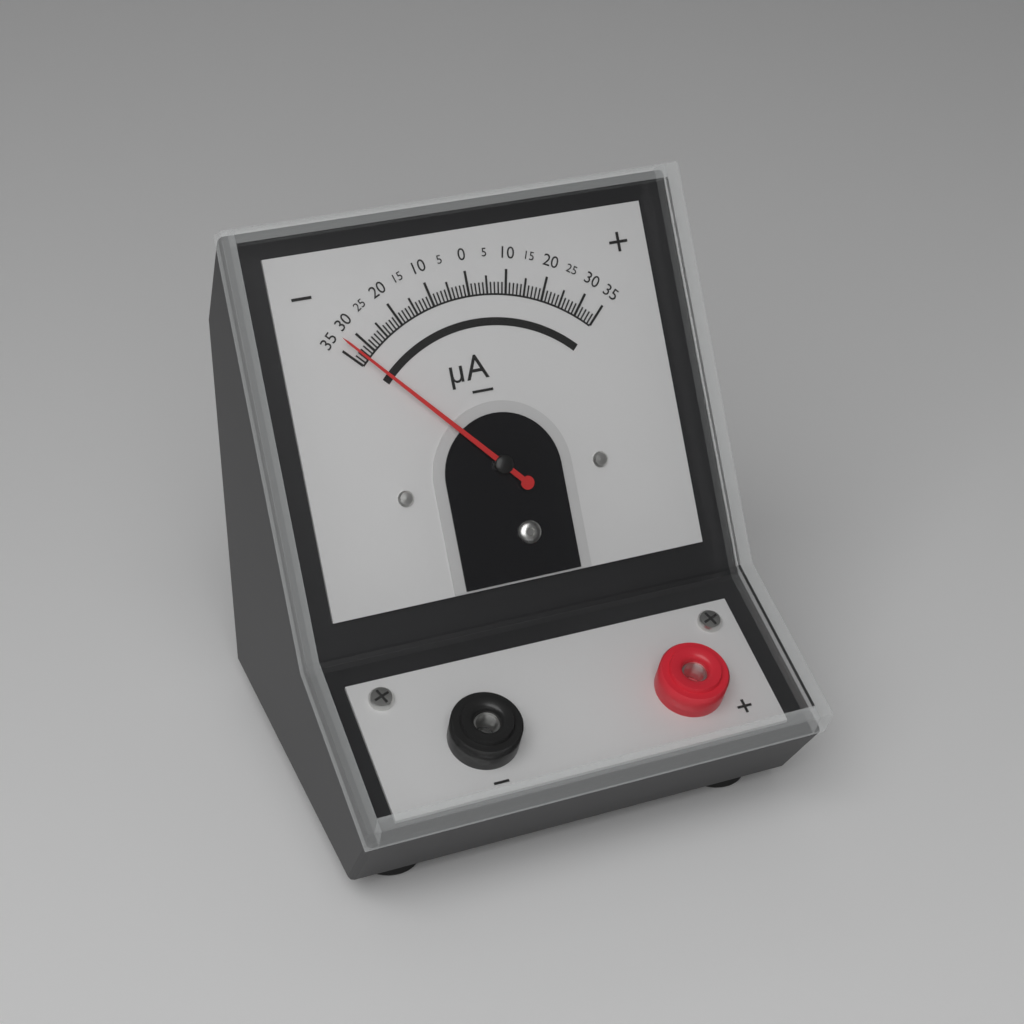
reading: -33 µA
